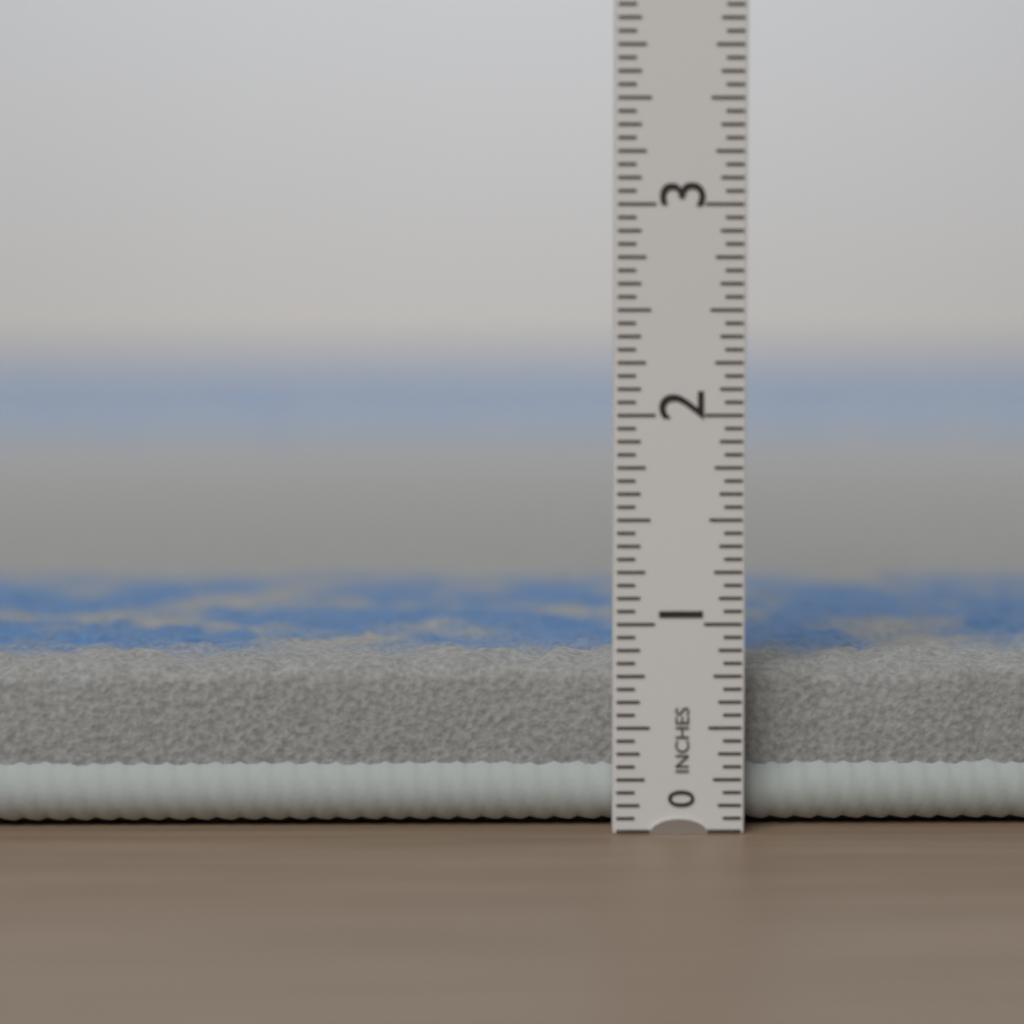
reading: 0.8125 in
